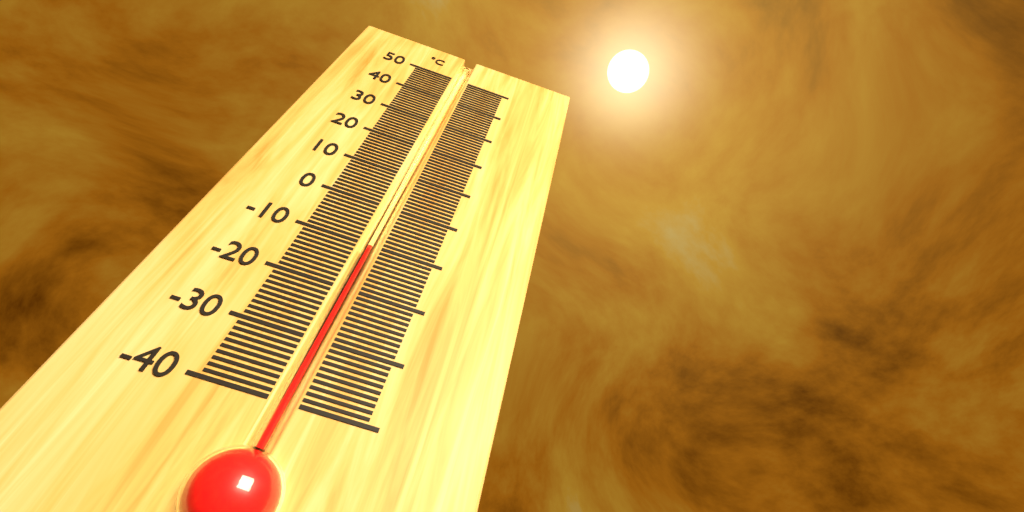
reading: -10 °C
